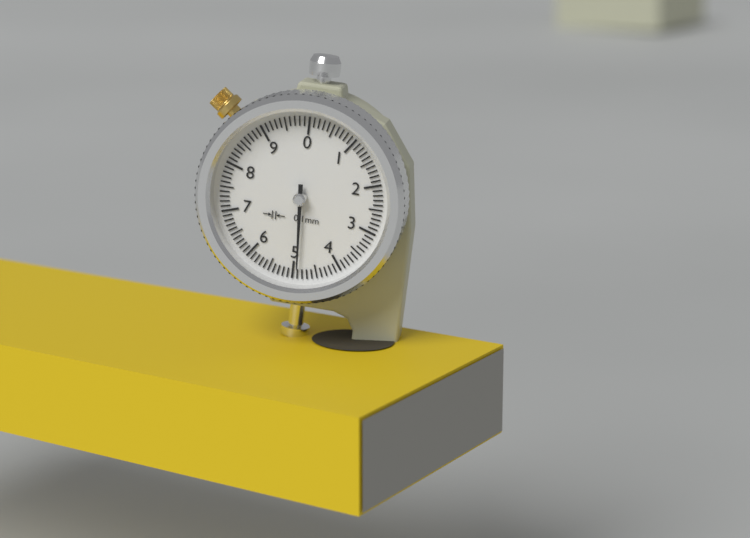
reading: 4.9 mm
